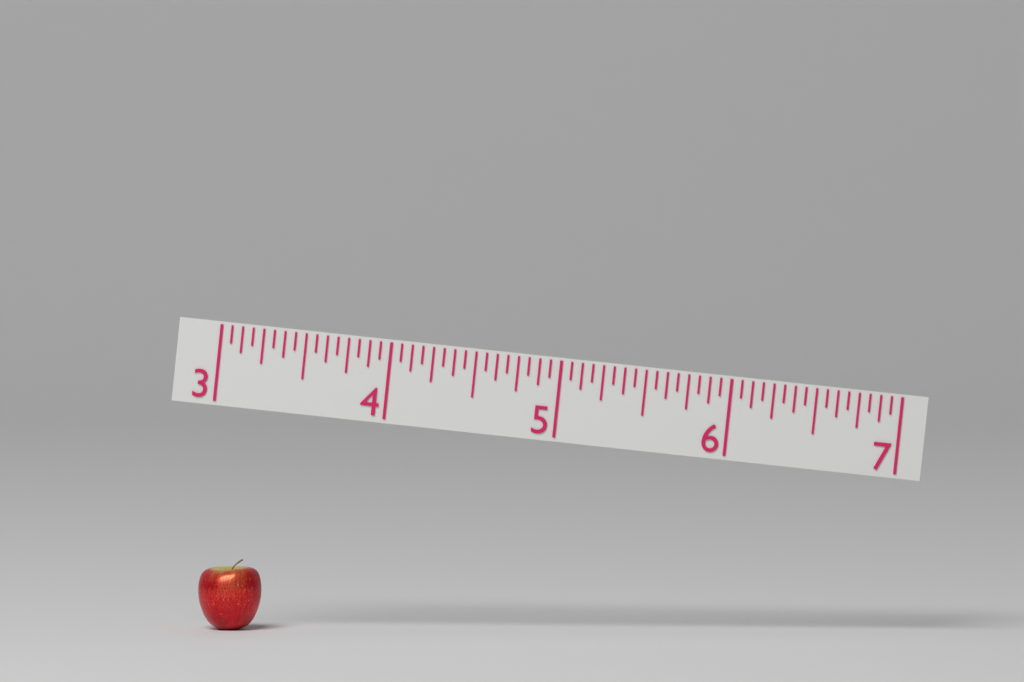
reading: 3.3750 (no unit)
